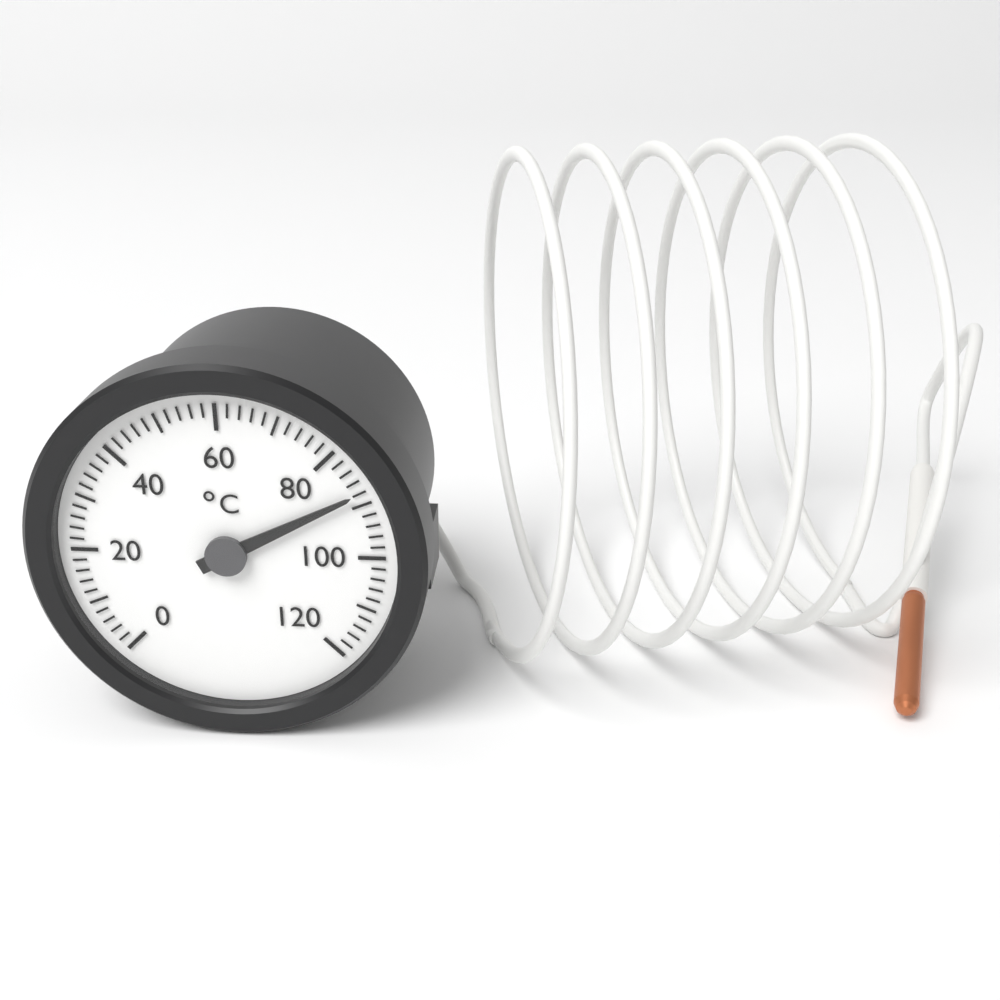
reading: 88 °C
